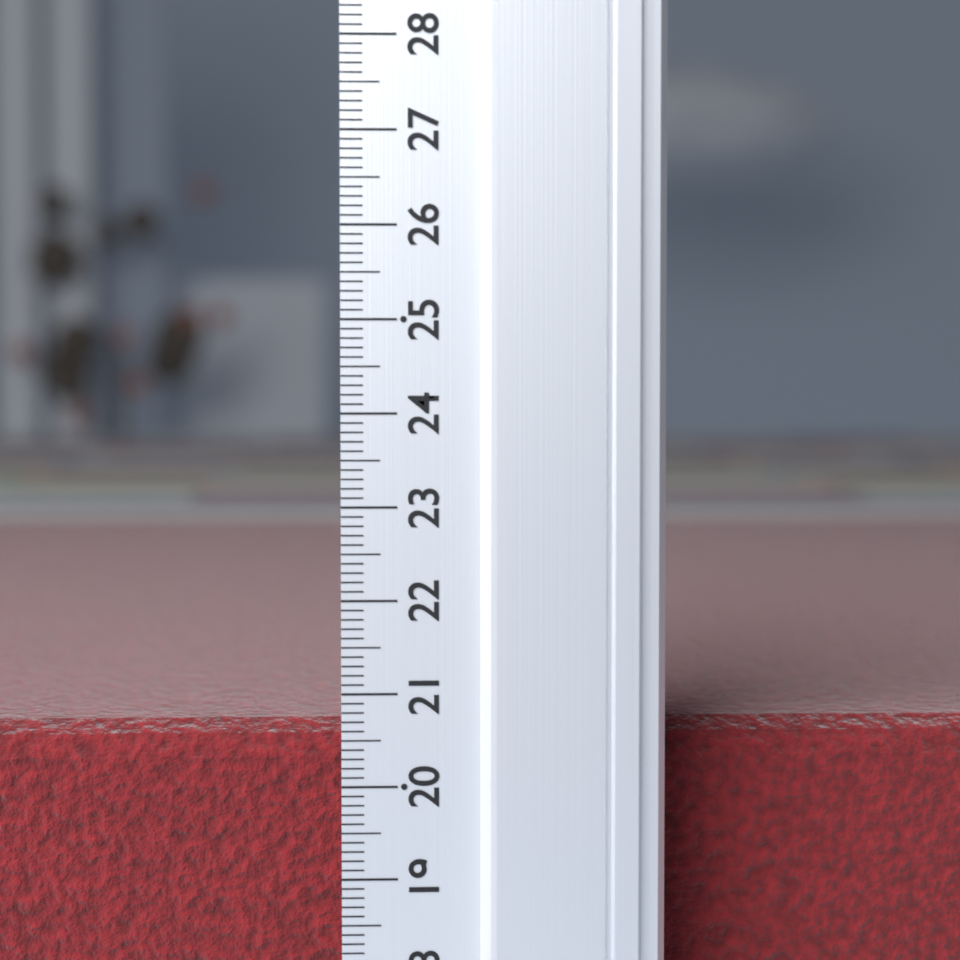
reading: 20.5 (no unit)
